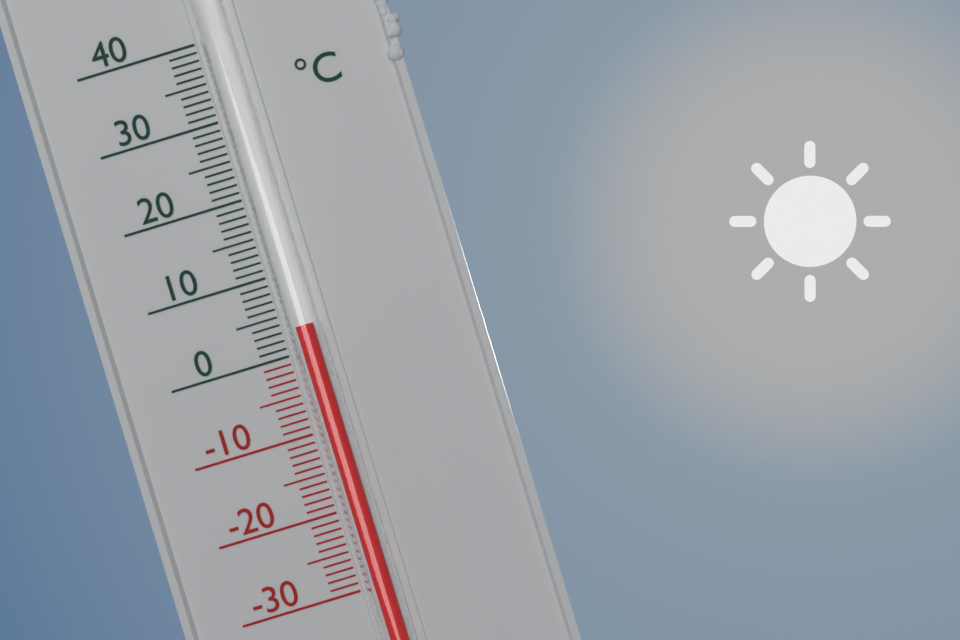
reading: 3 °C
